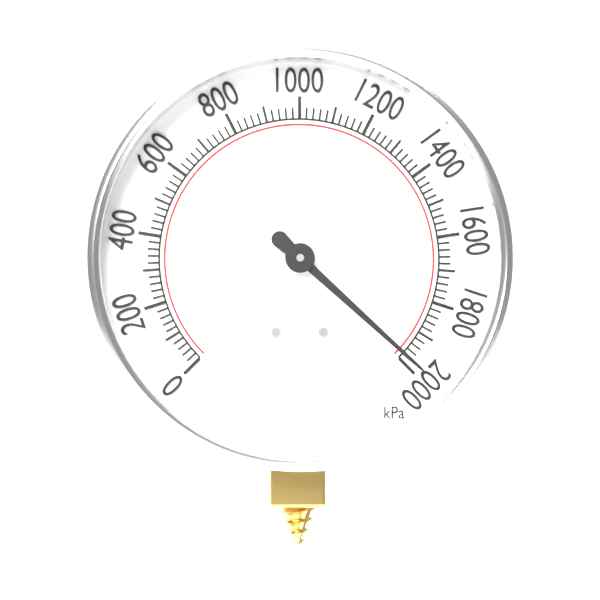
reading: 1980 kPa
